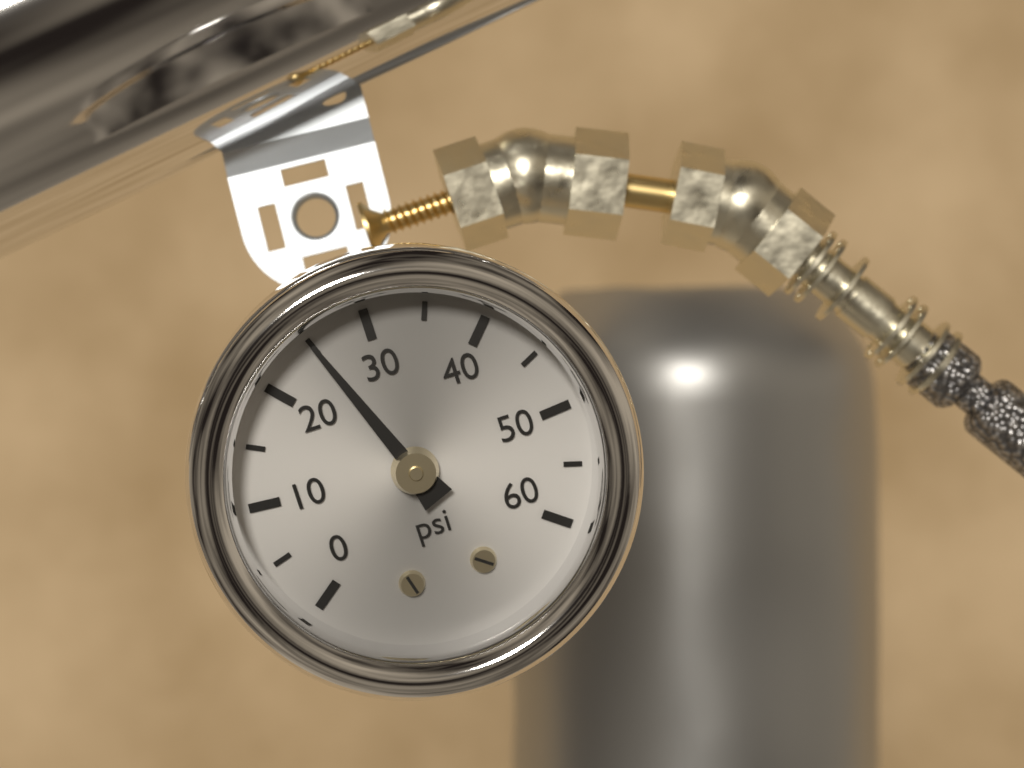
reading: 25 psi
